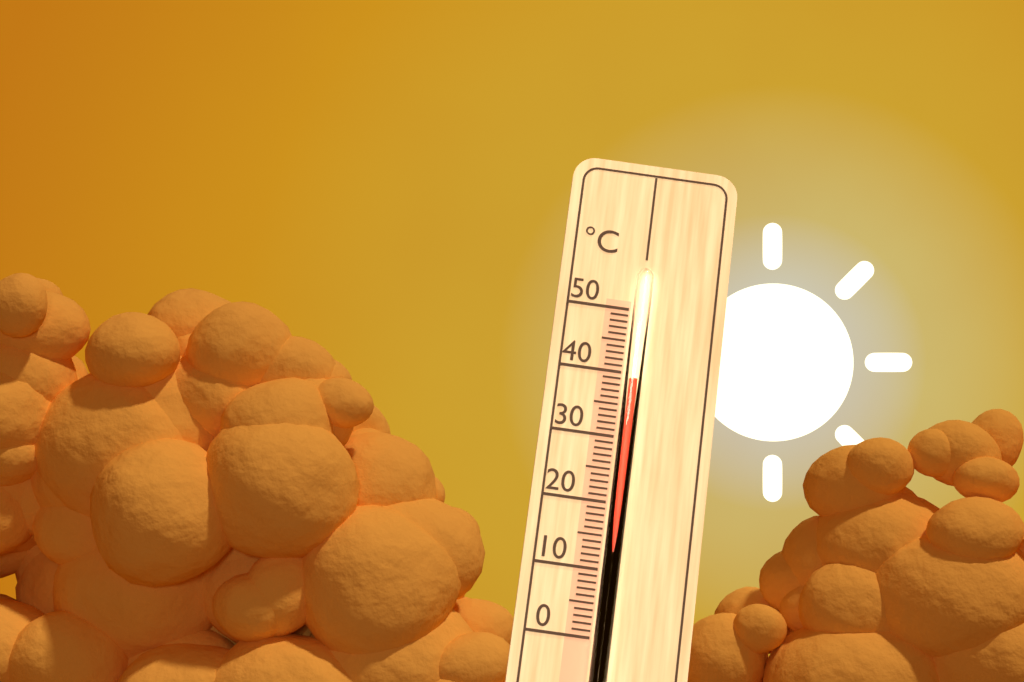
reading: 39 °C
